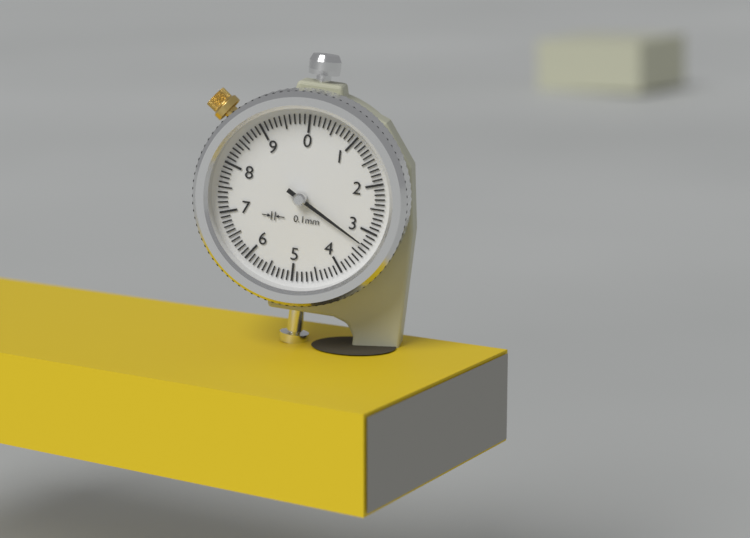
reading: 3.3 mm
